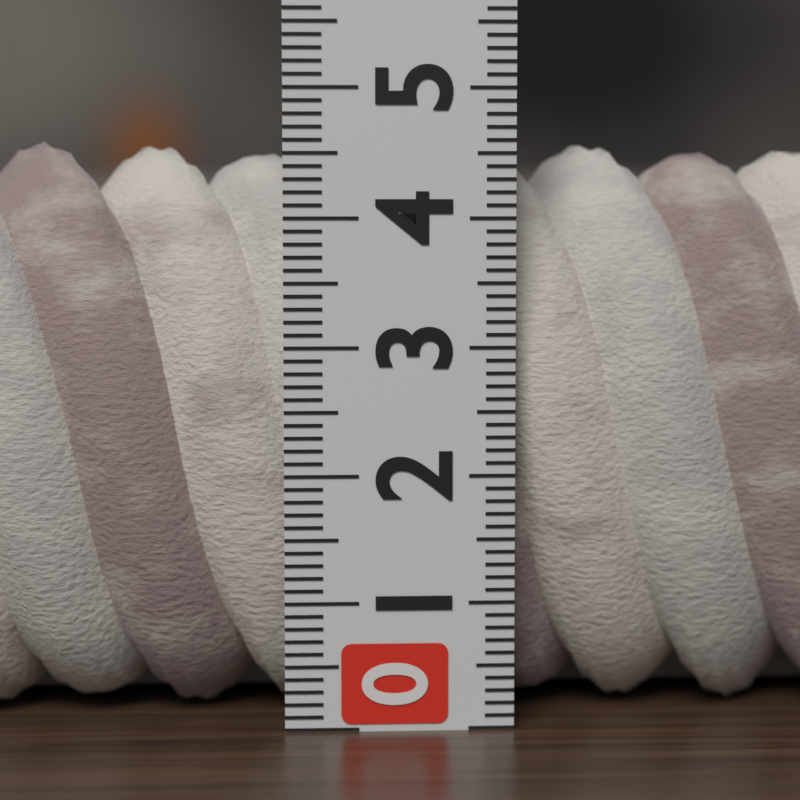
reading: 4.6 (no unit)
